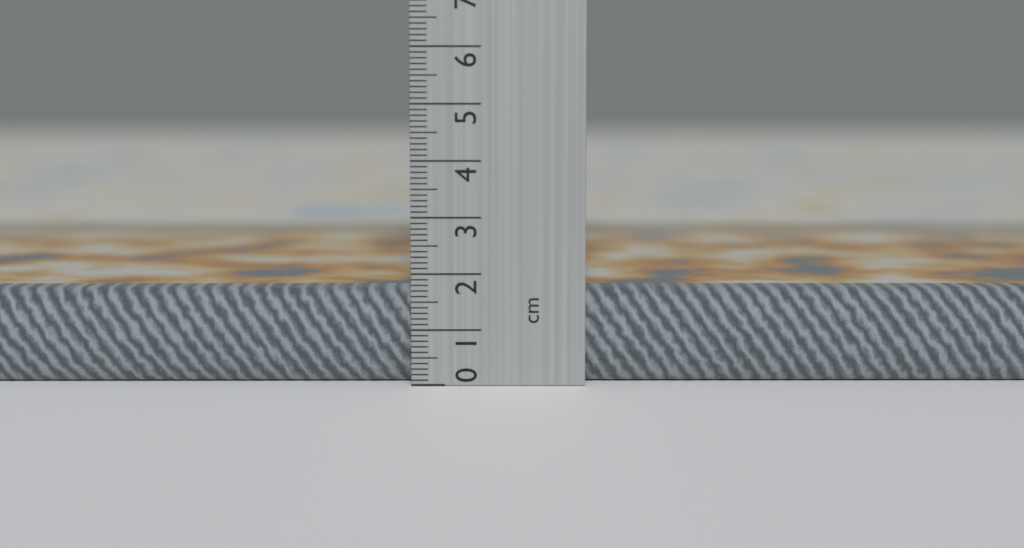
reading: 1.7 cm
